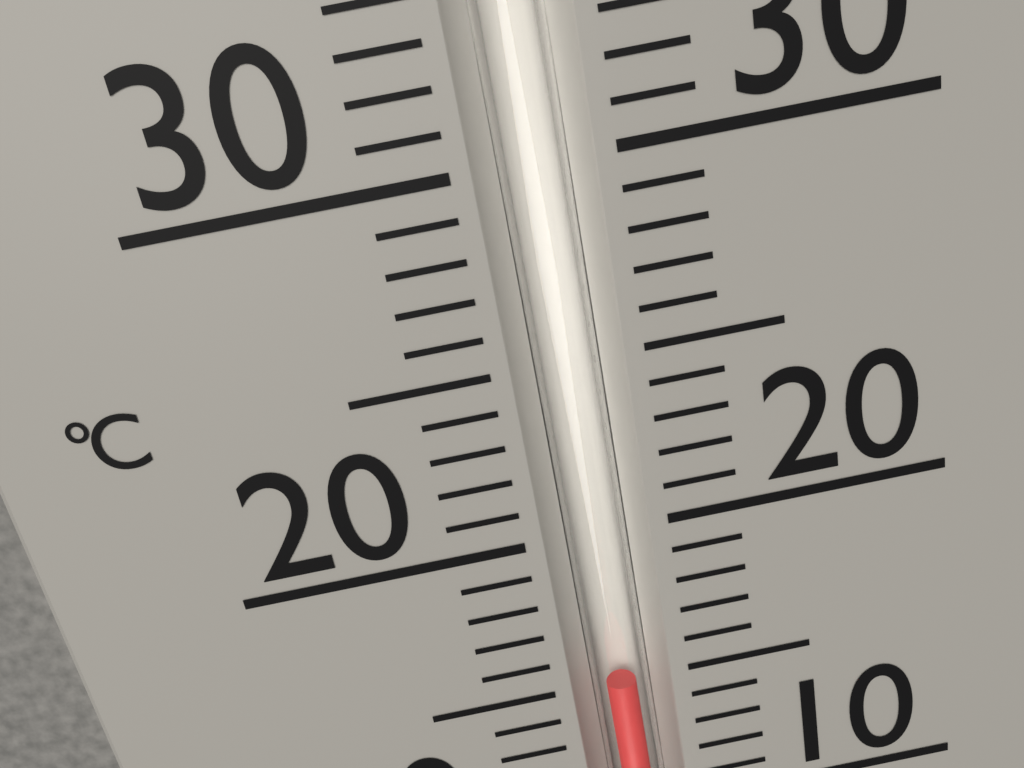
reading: 15 °C
